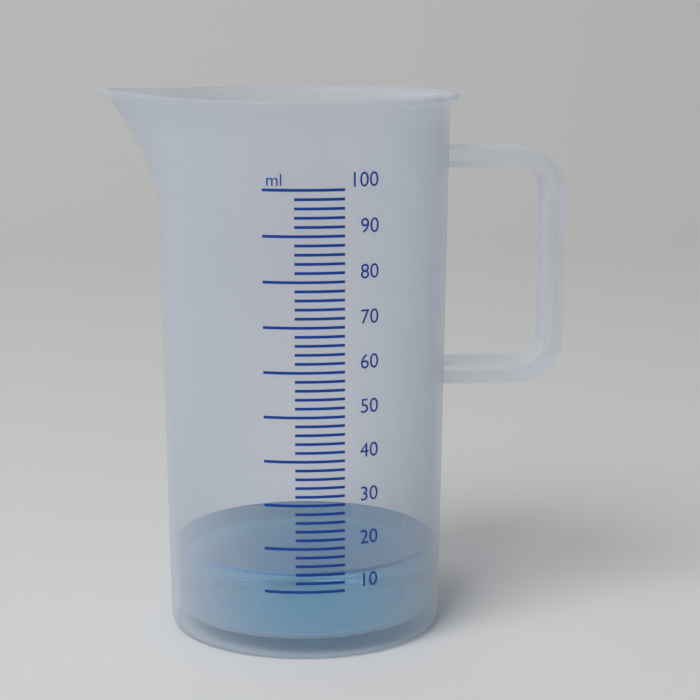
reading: 14 ml
